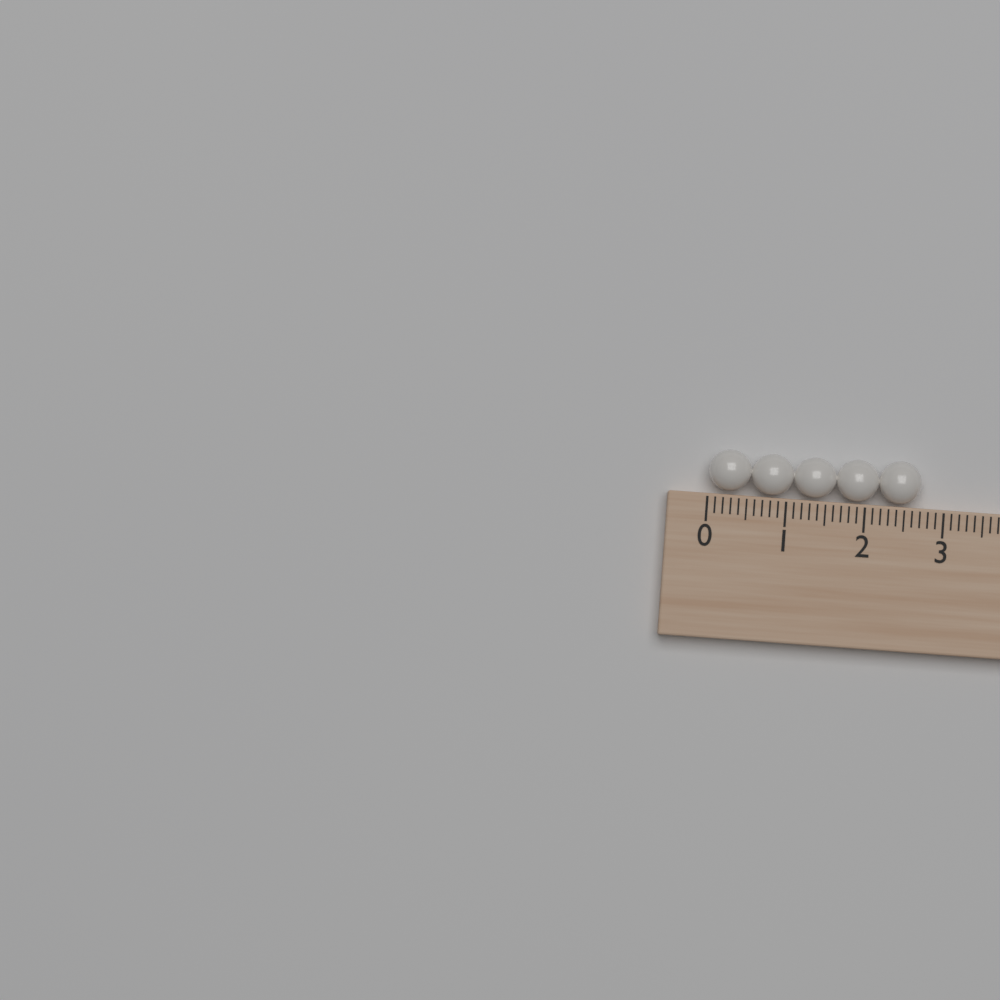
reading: 2.7 (no unit)
